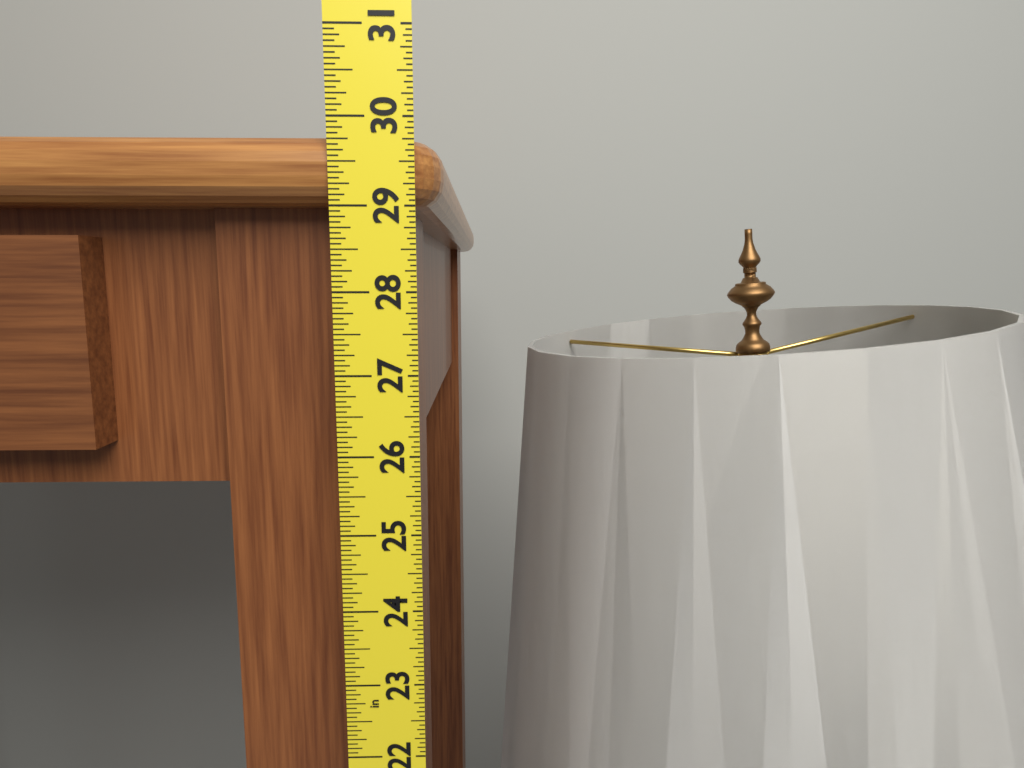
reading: 29.8125 in
